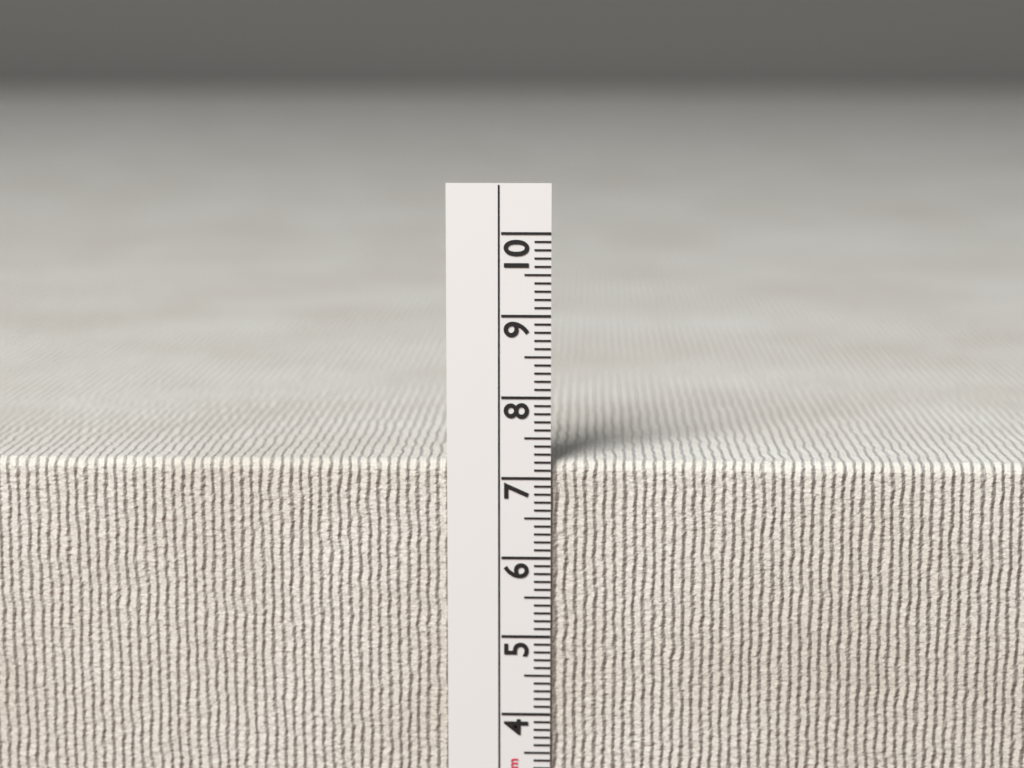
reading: 7.2 cm
